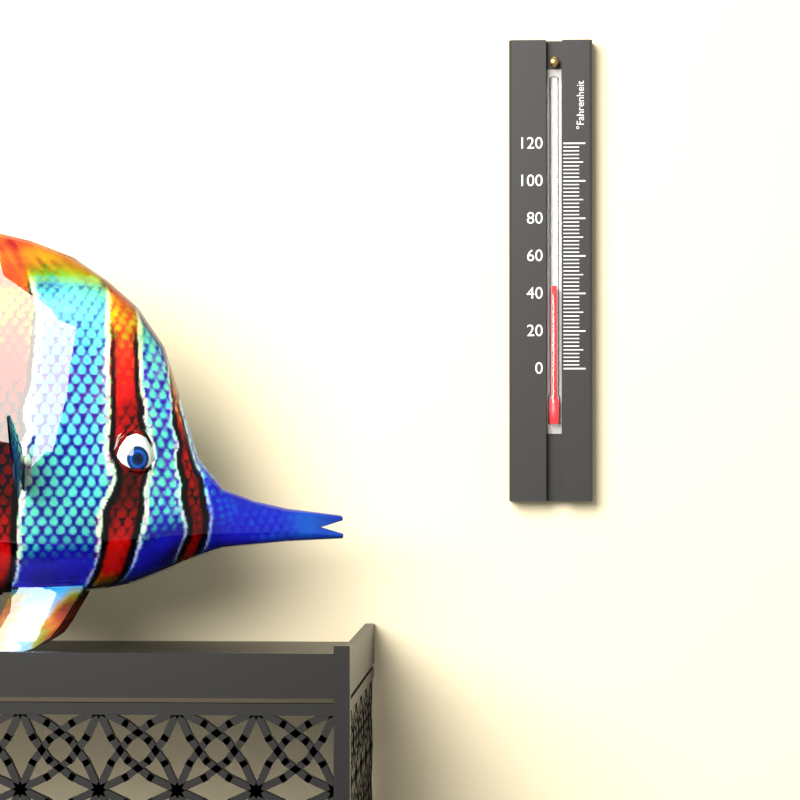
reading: 44 °F
